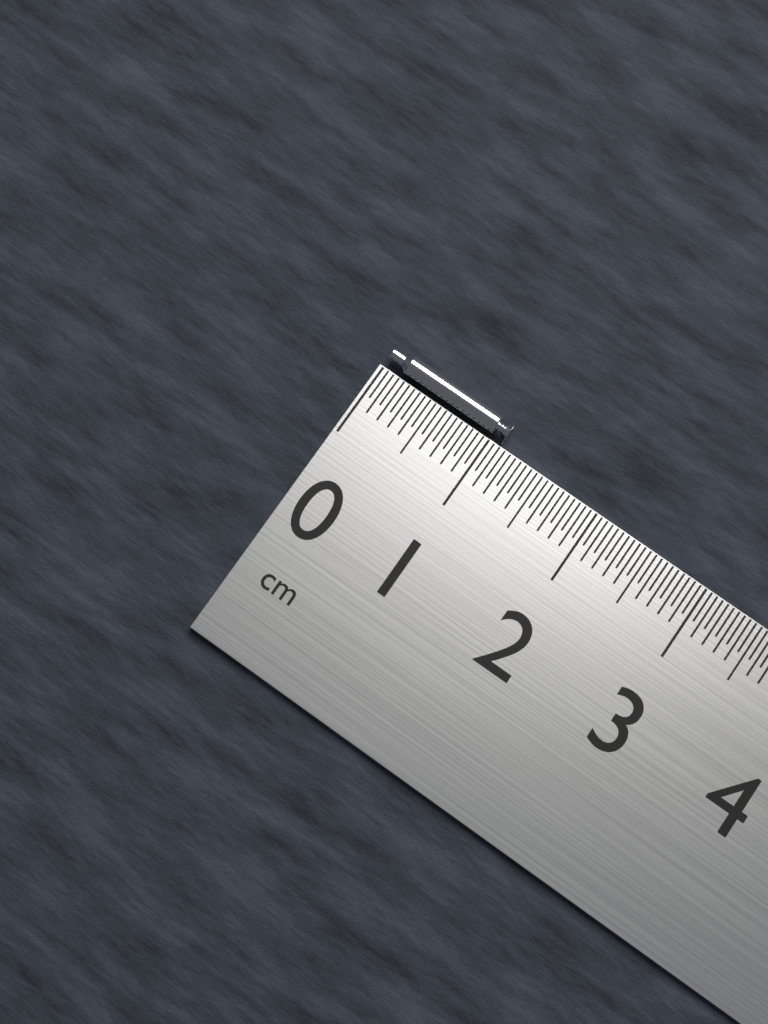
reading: 1.10 cm
